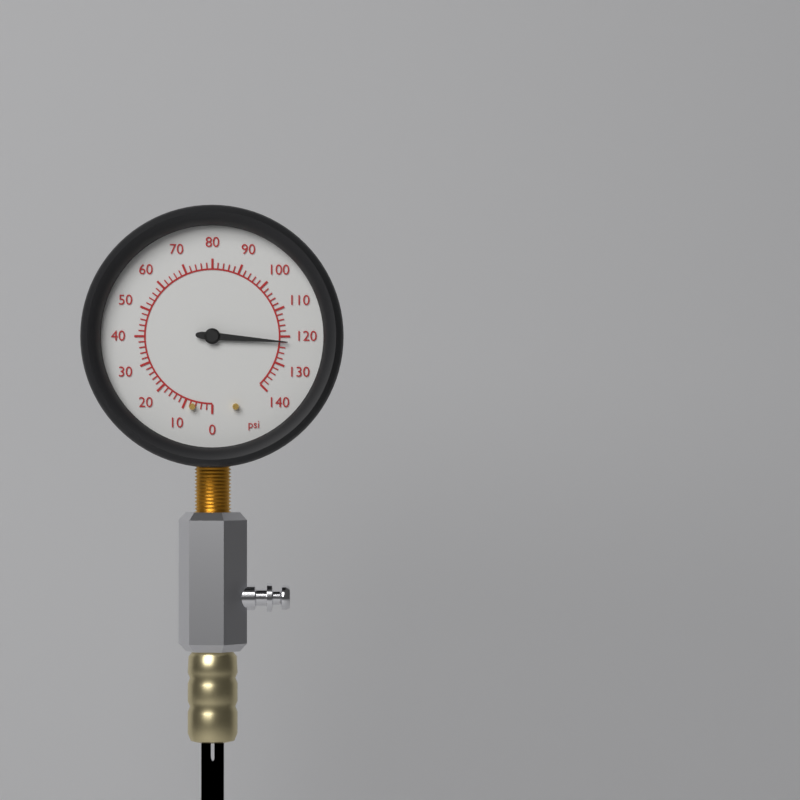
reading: 122 psi
